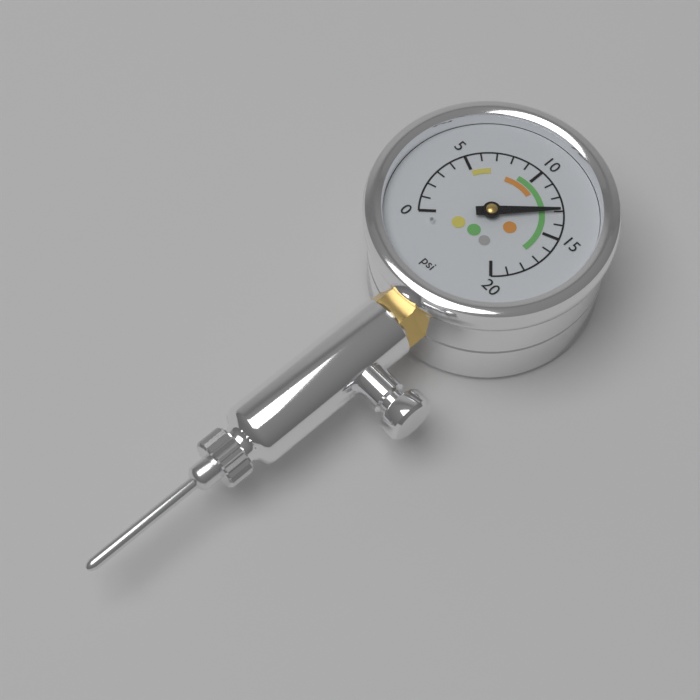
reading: 13 psi
